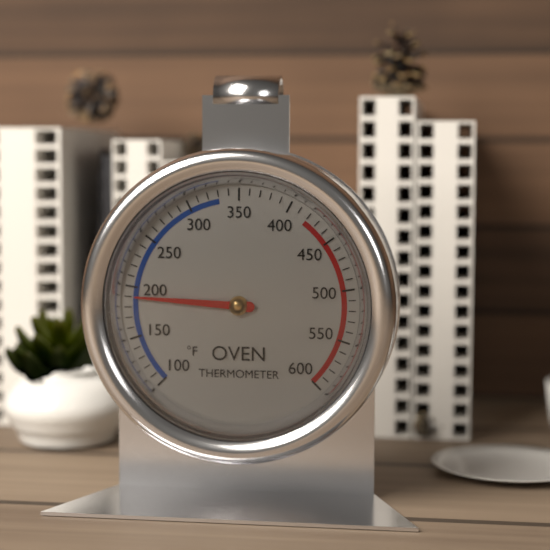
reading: 190 °F
